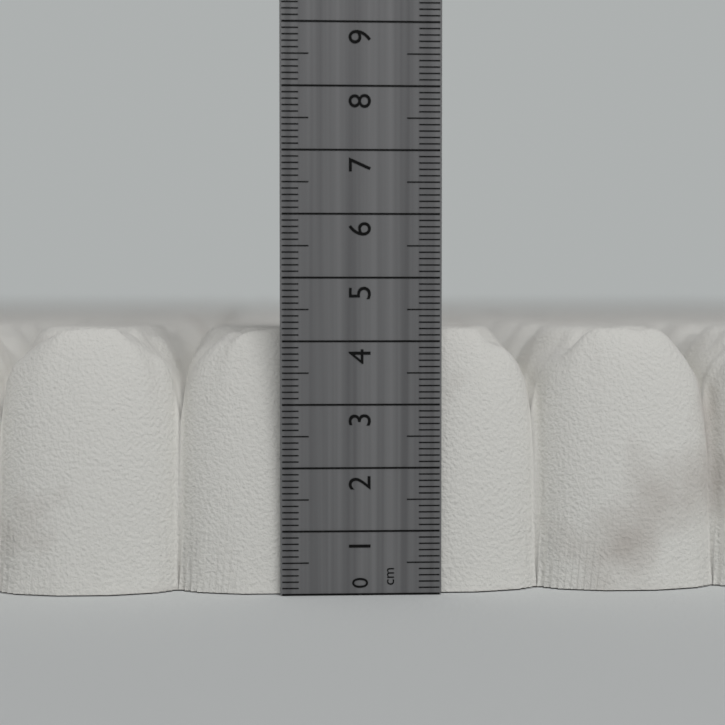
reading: 4.2 cm
